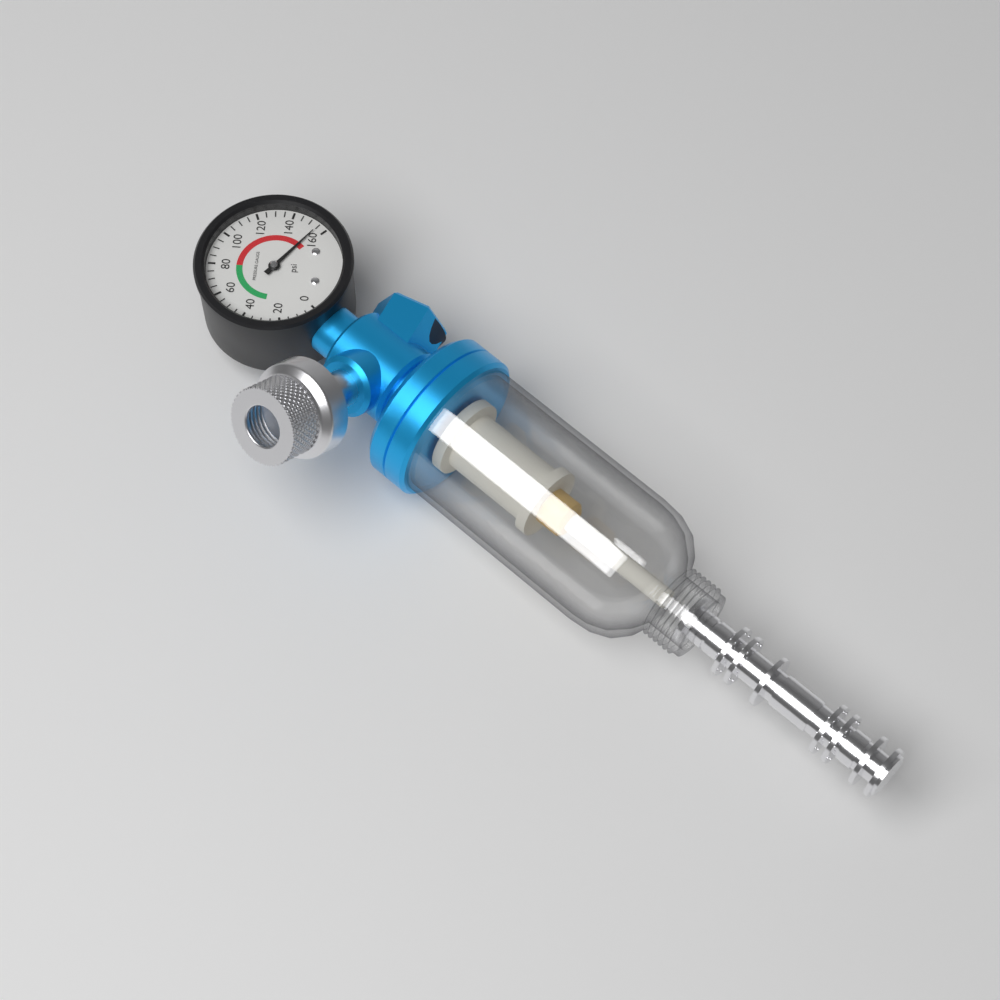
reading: 155 psi
